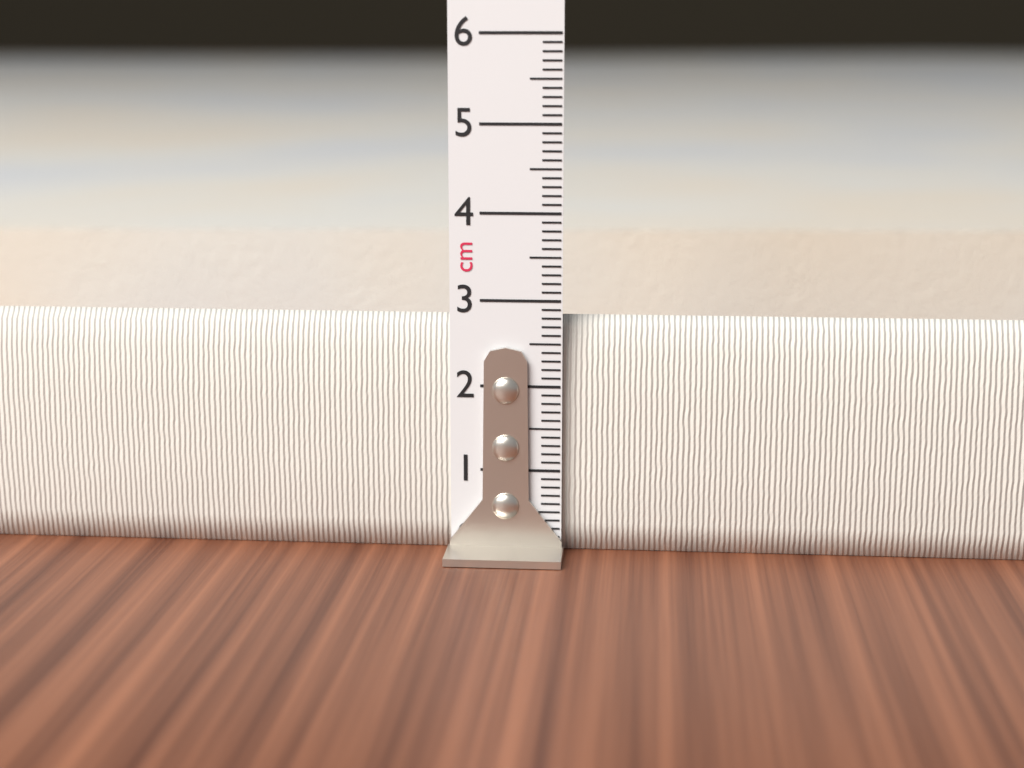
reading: 2.8 cm
